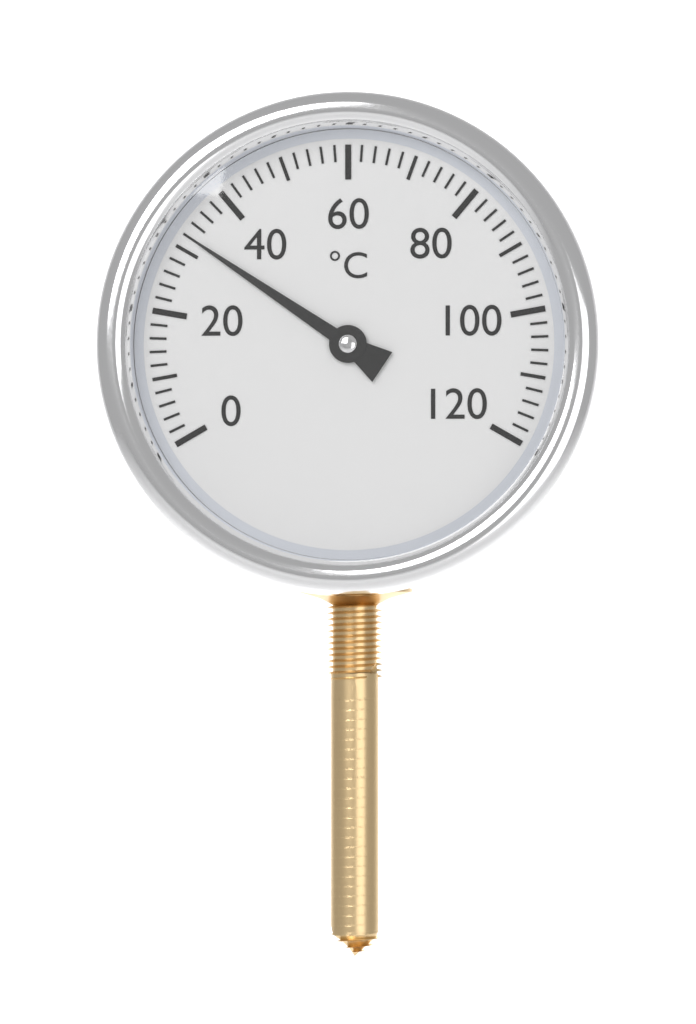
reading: 32 °C
